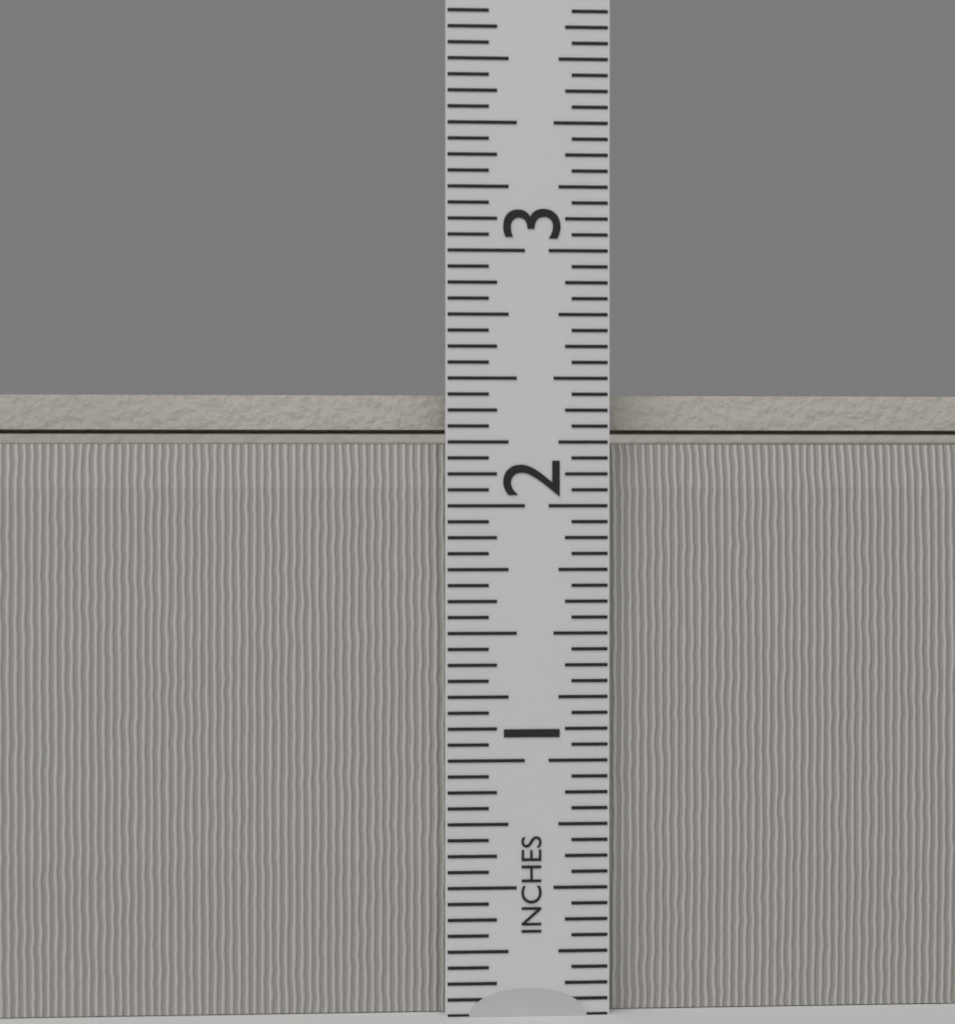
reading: 2.4375 in
